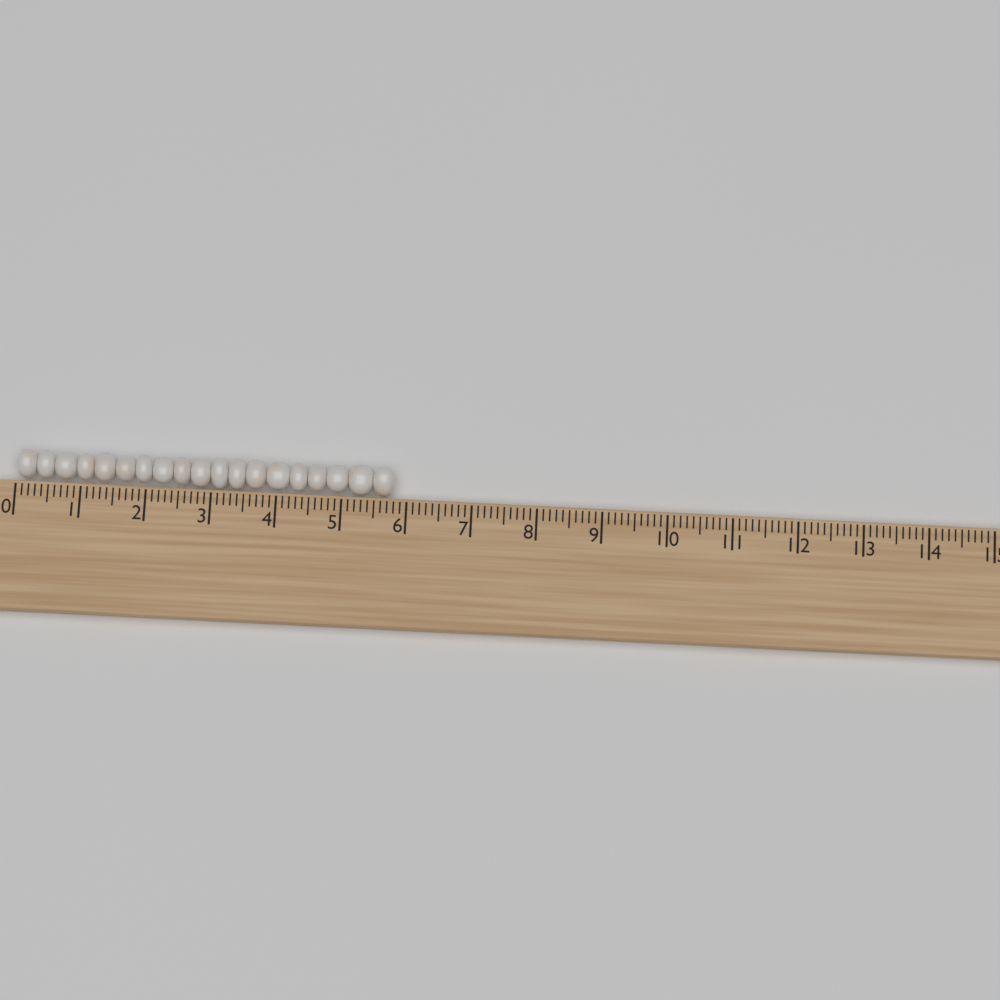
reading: 5.8 (no unit)
